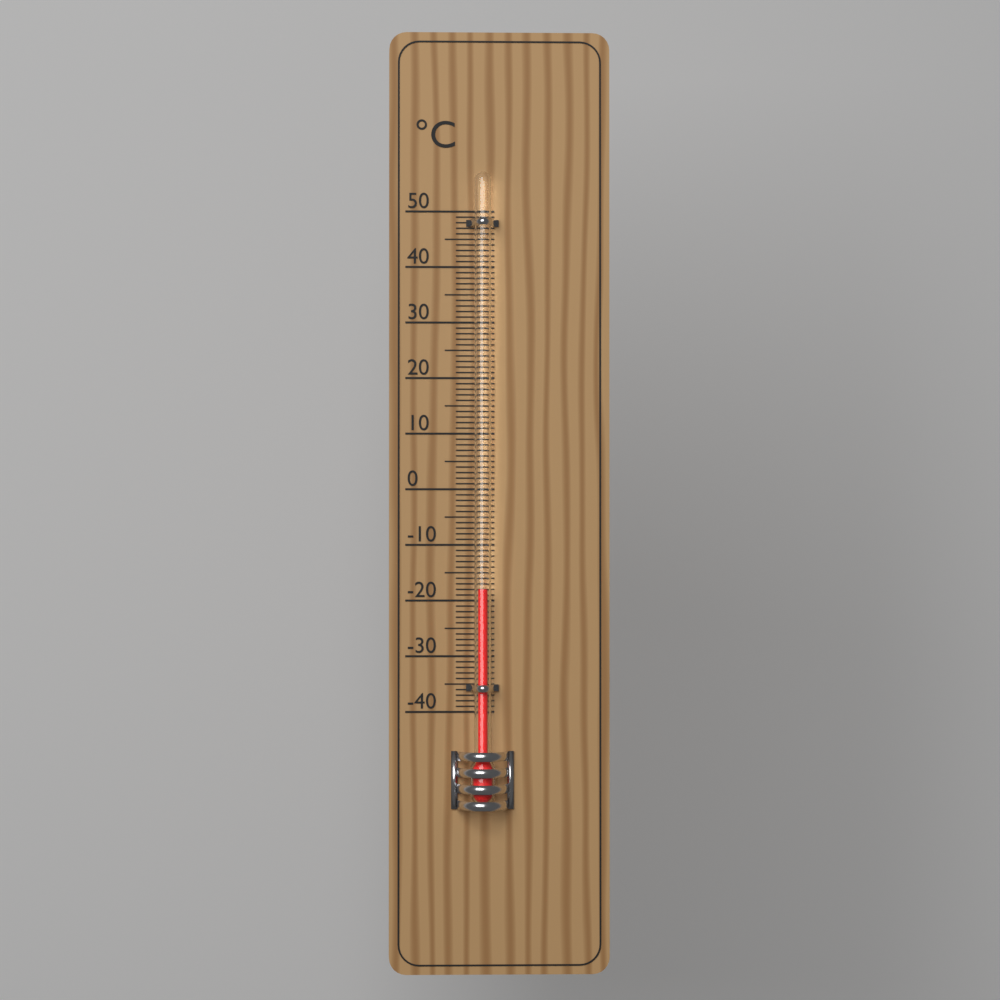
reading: -18 °C
